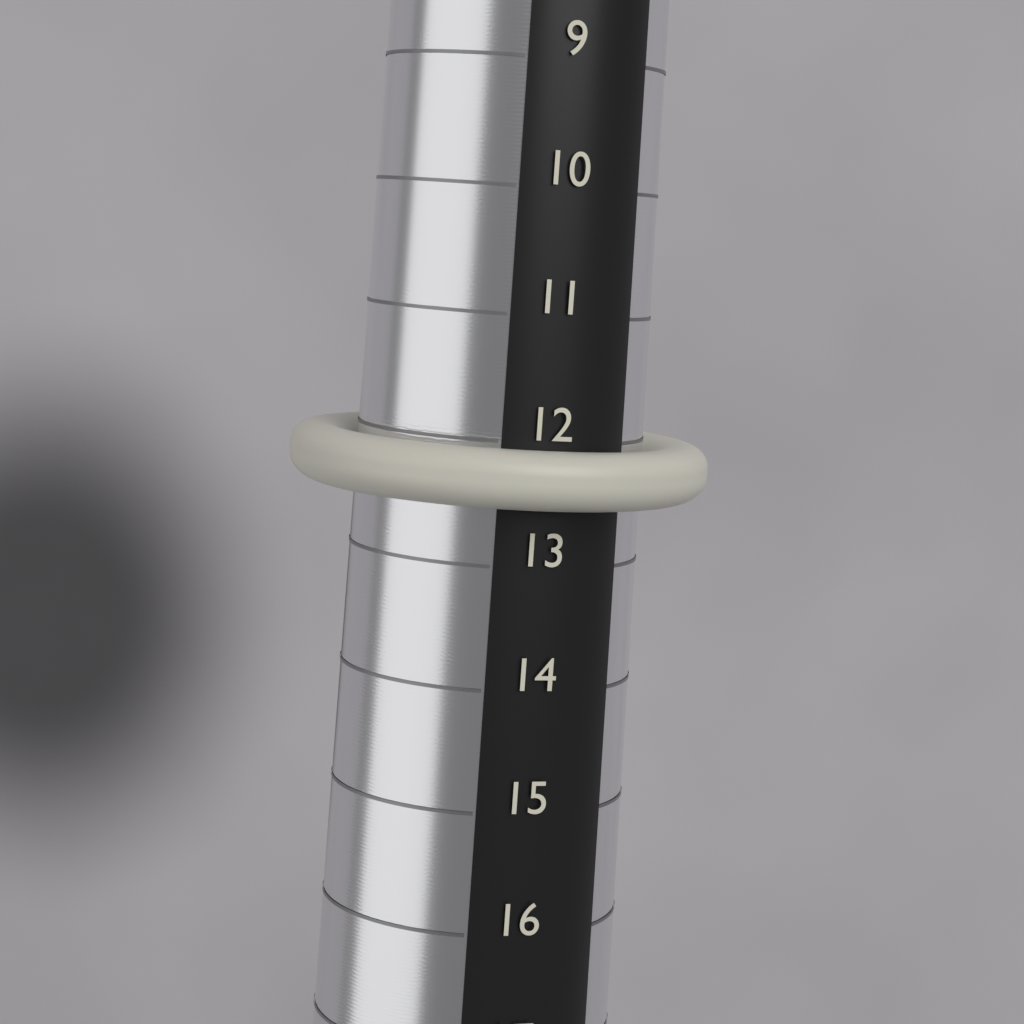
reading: 12.5 (no unit)
